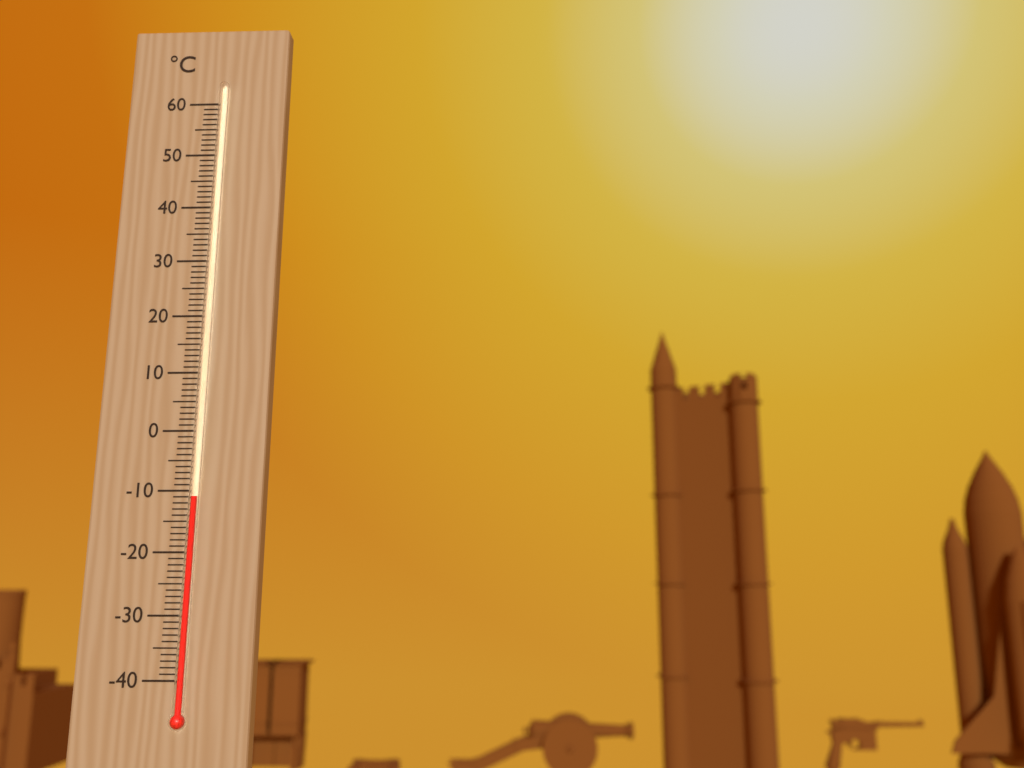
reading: -11 °C
